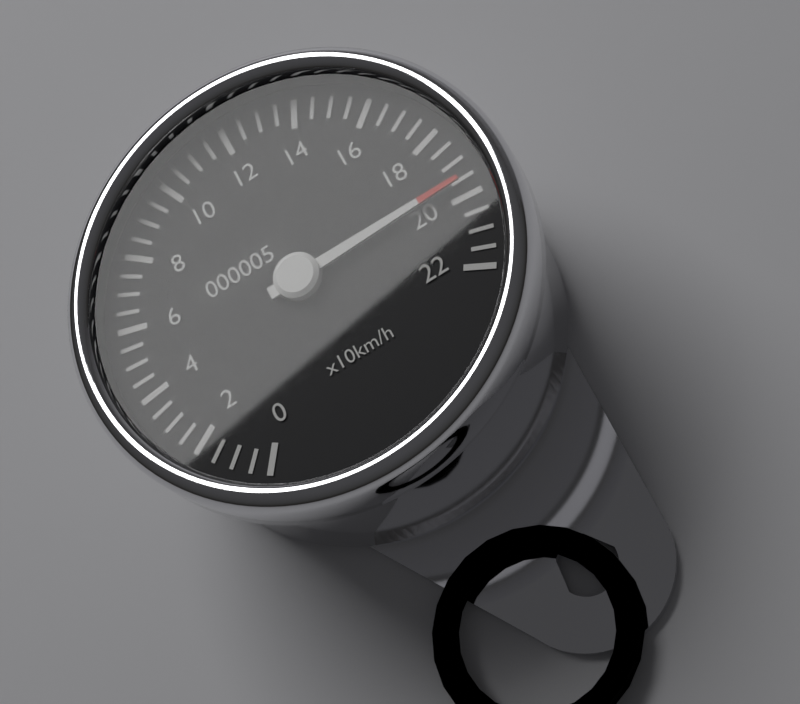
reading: 195 km/h
